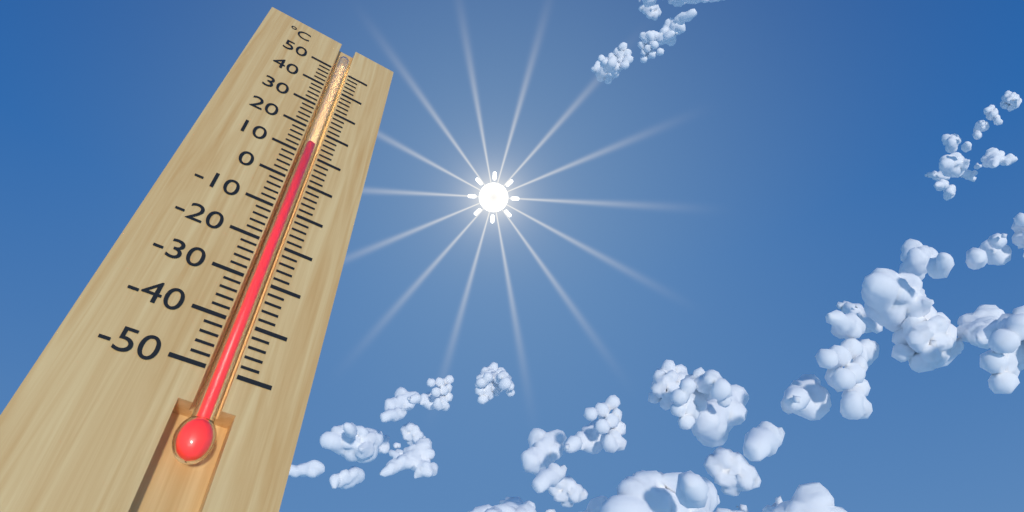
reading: 14 °C
